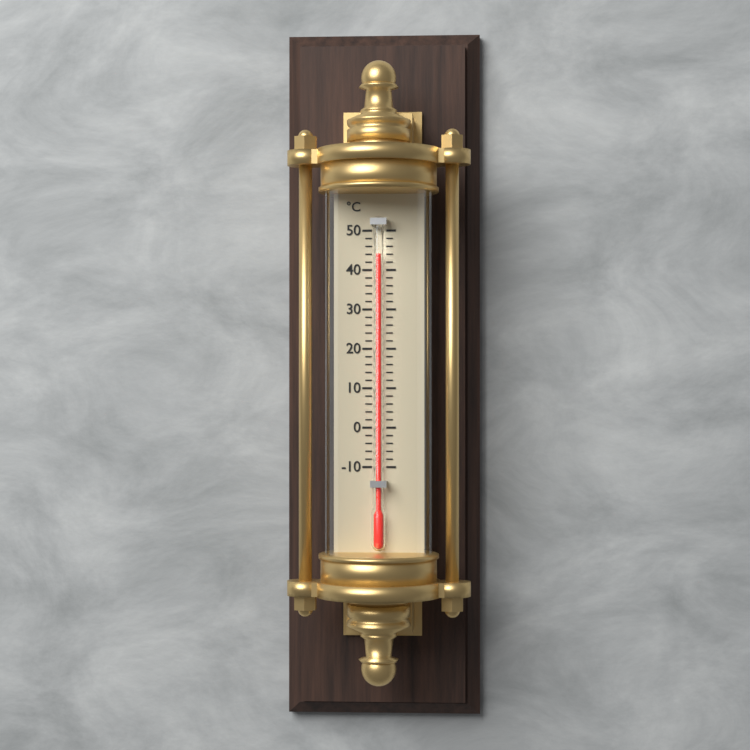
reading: 44 °C
